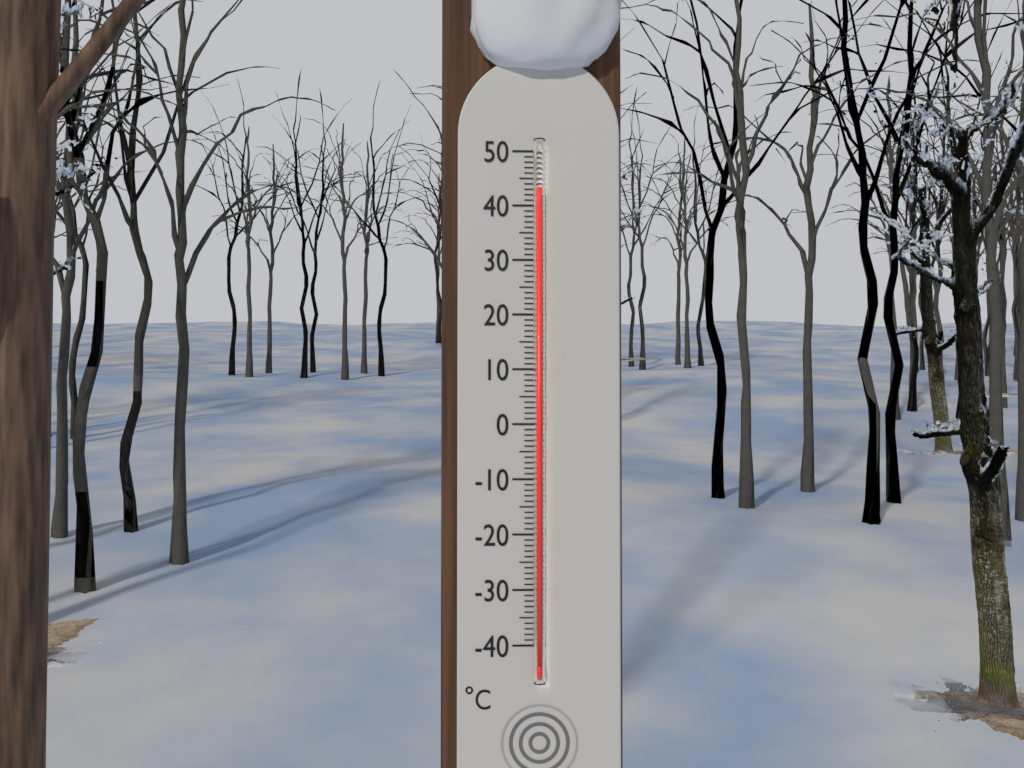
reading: 43 °C
